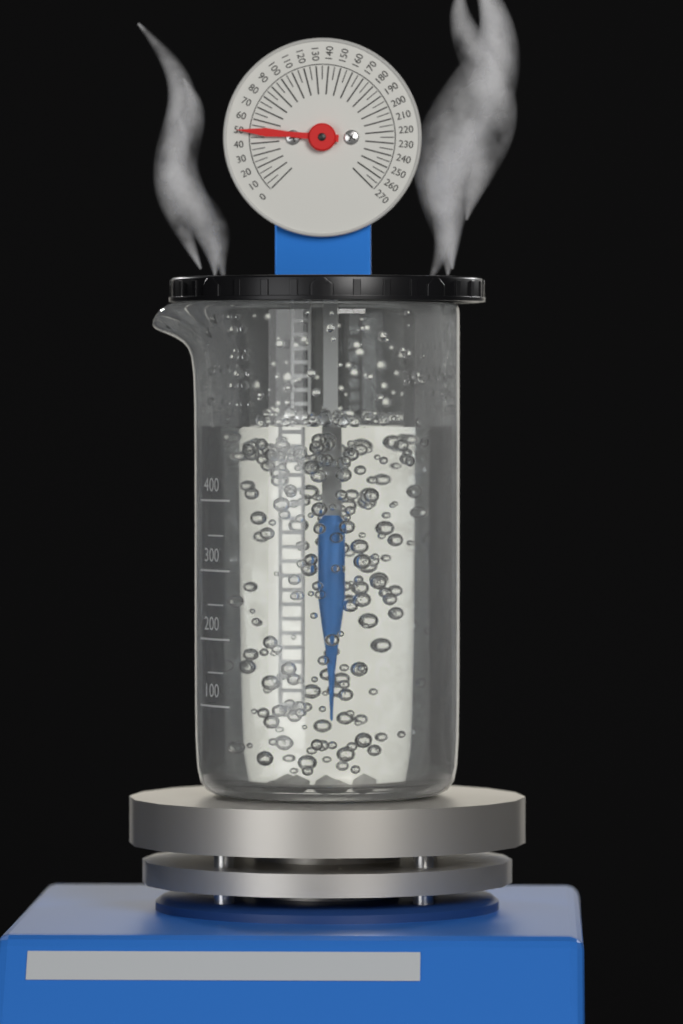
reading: 50 (no unit)
